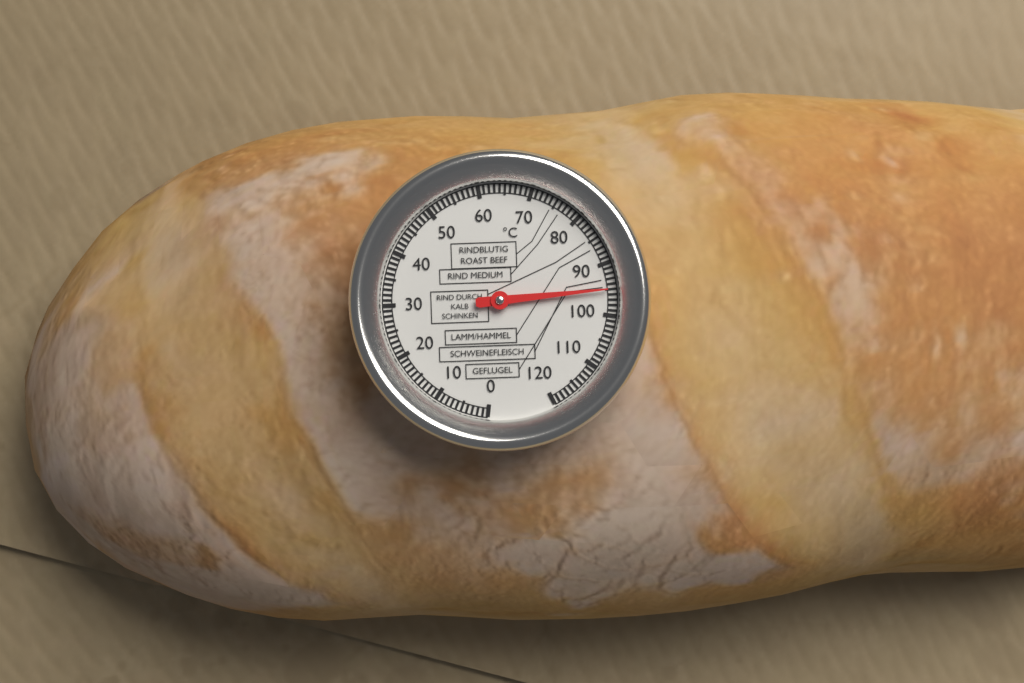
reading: 95 °C
